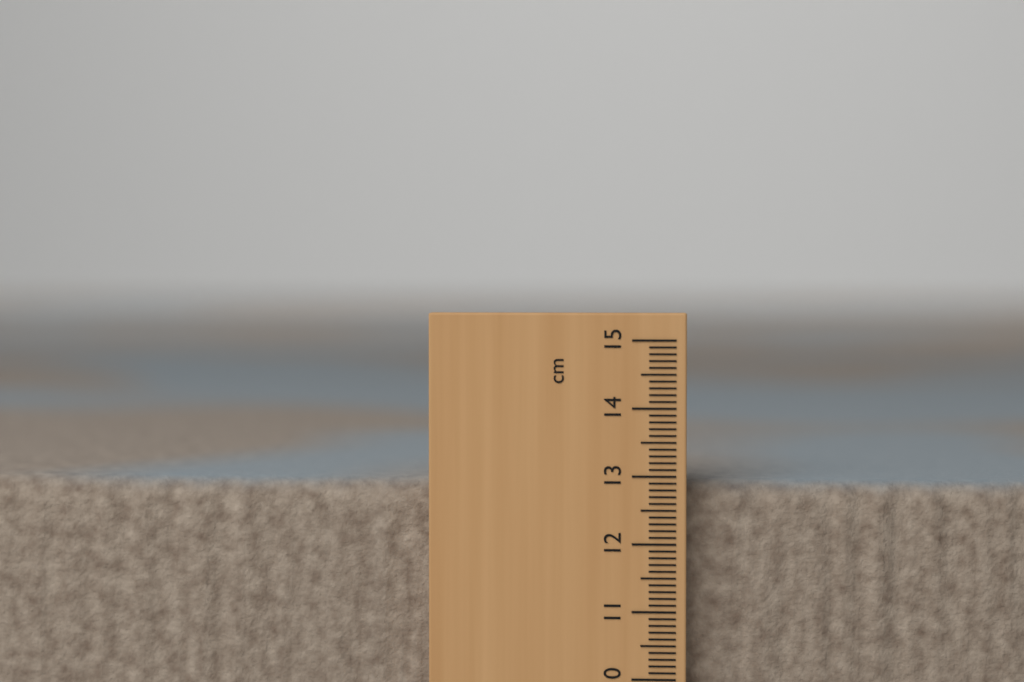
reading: 12.9 cm
